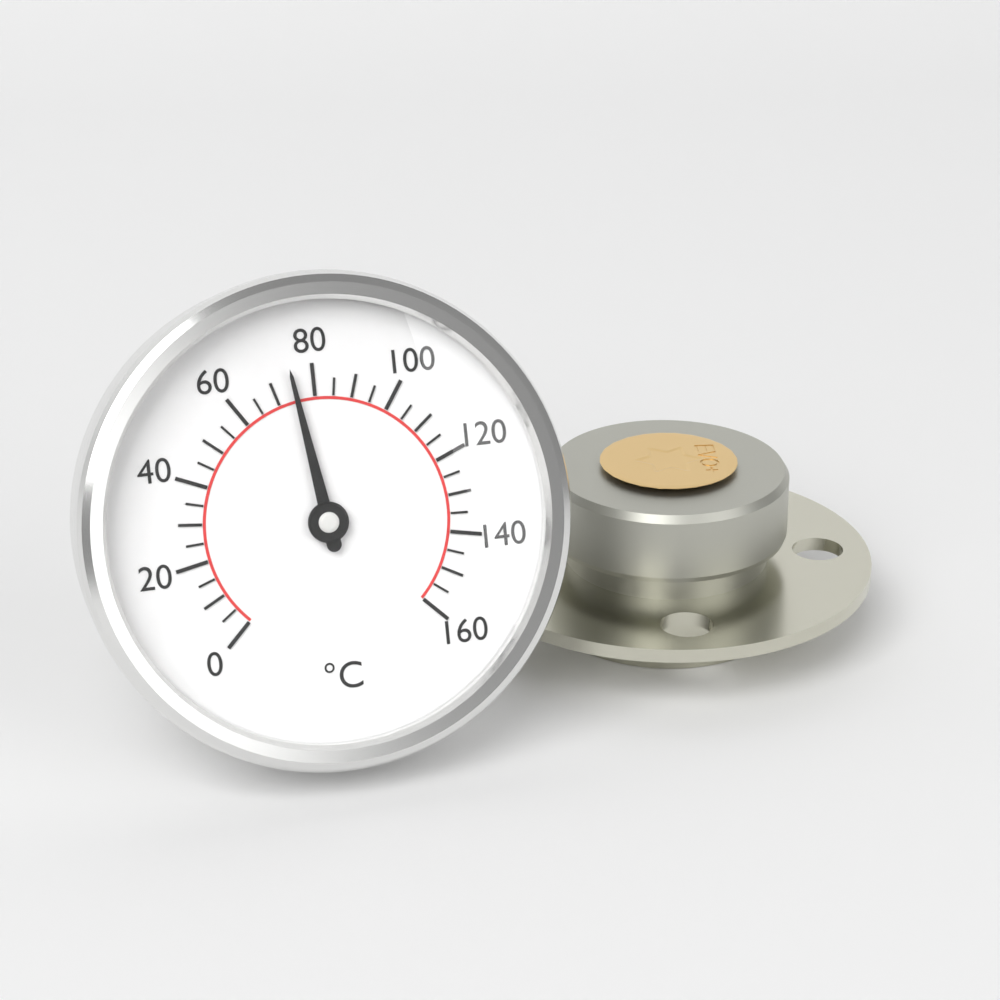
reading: 75 °C
